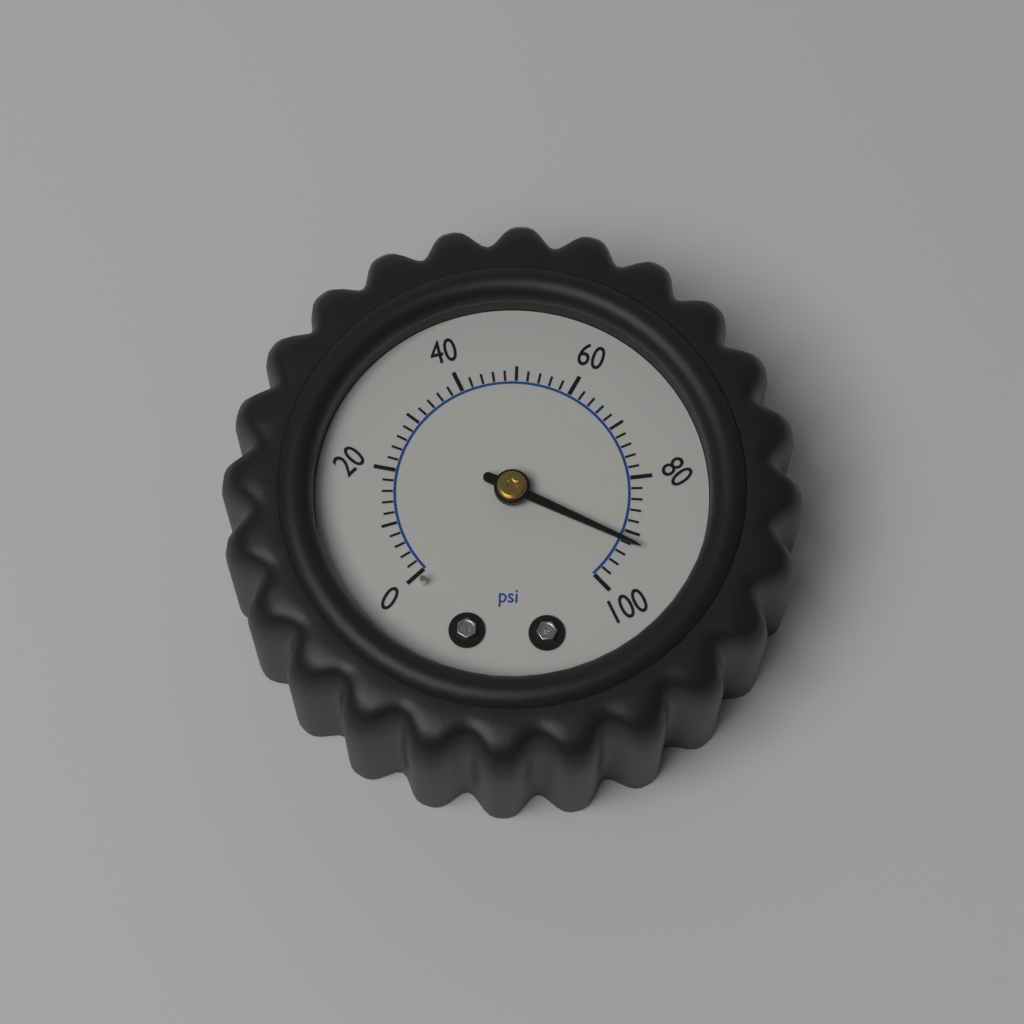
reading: 92 psi
